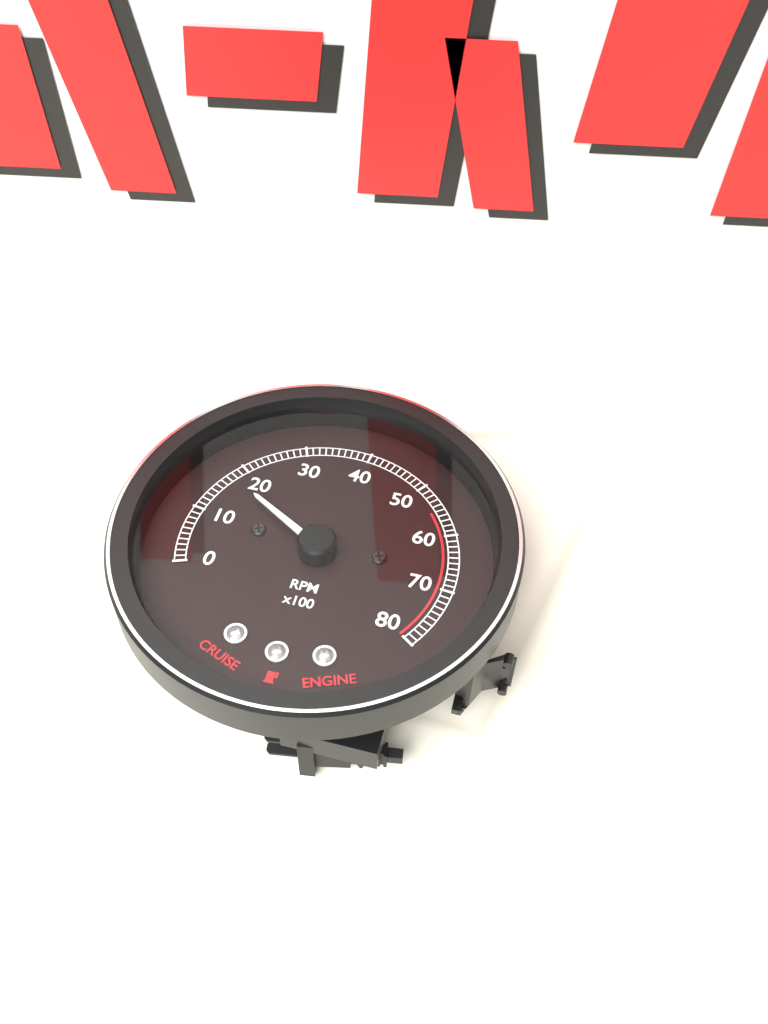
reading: 1700 RPM
